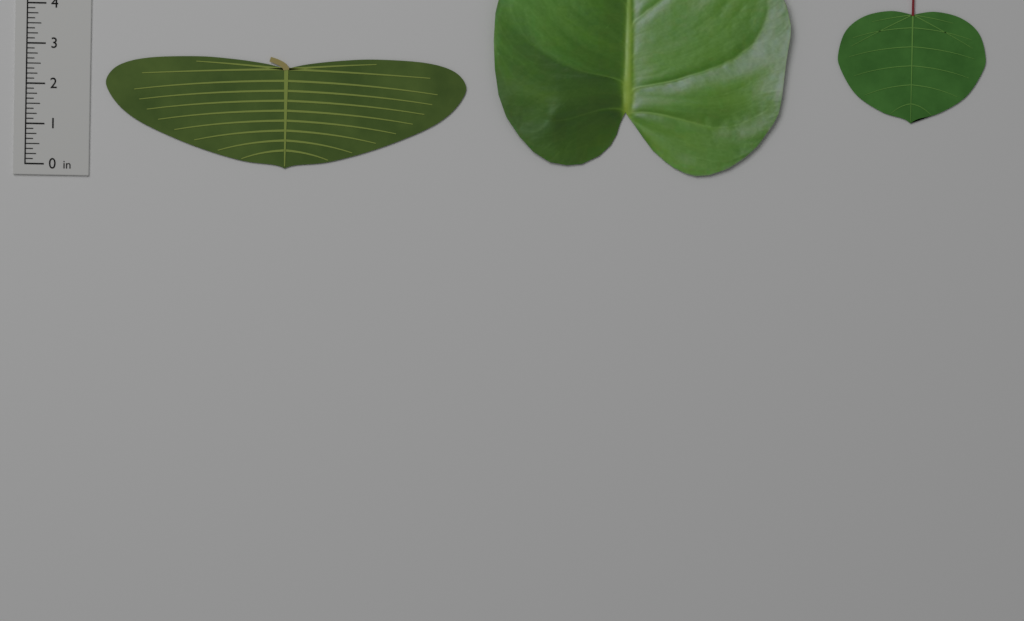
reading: 2.750 in
